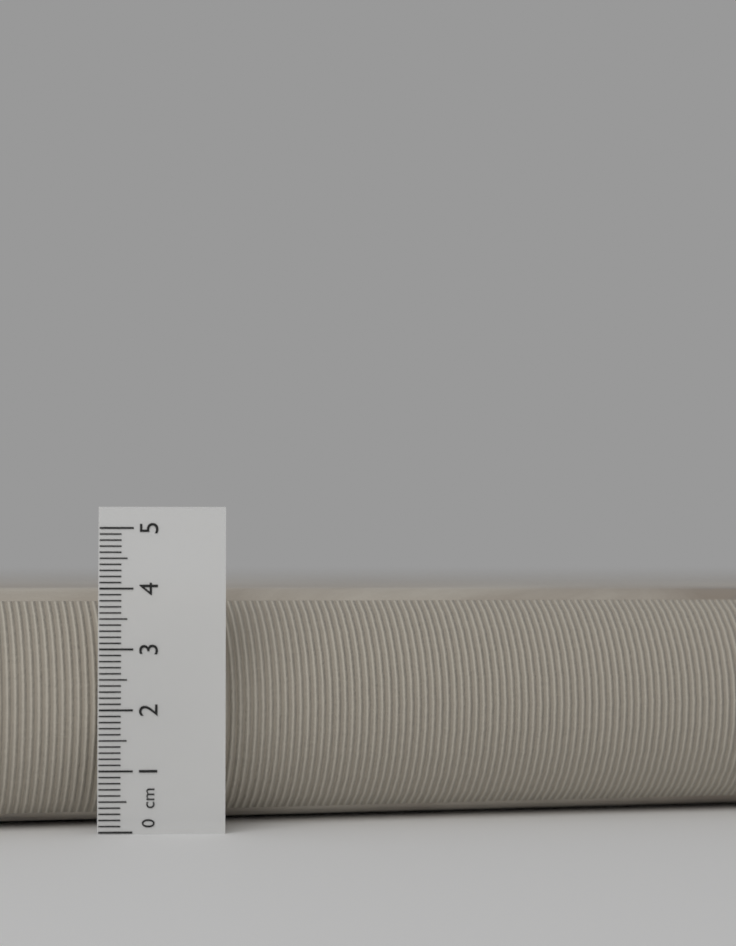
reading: 4.0 cm
